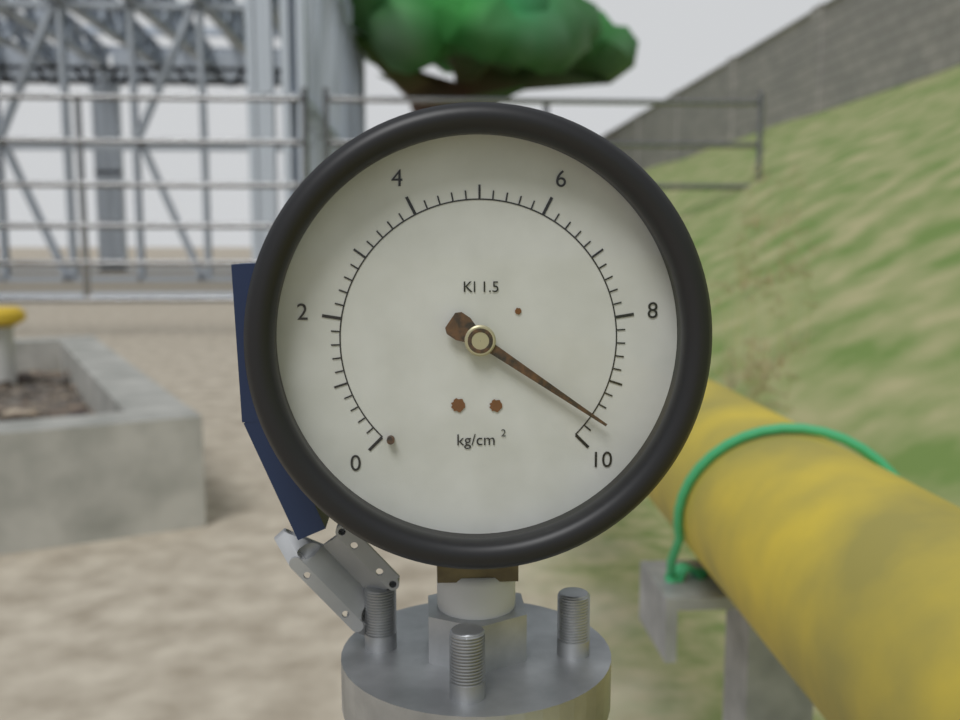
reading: 9.6 kg/cm²
